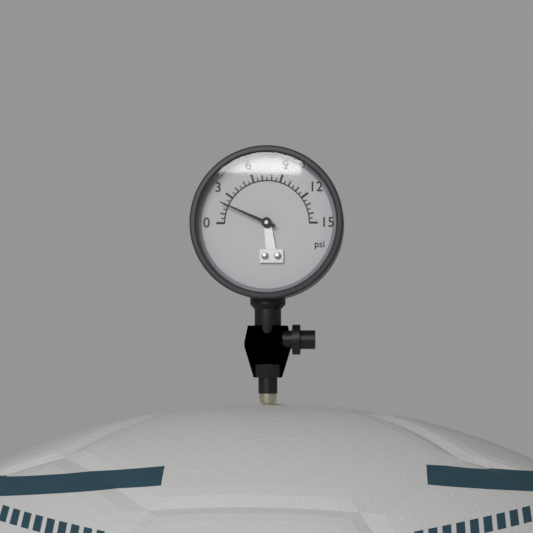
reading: 2.0 psi
